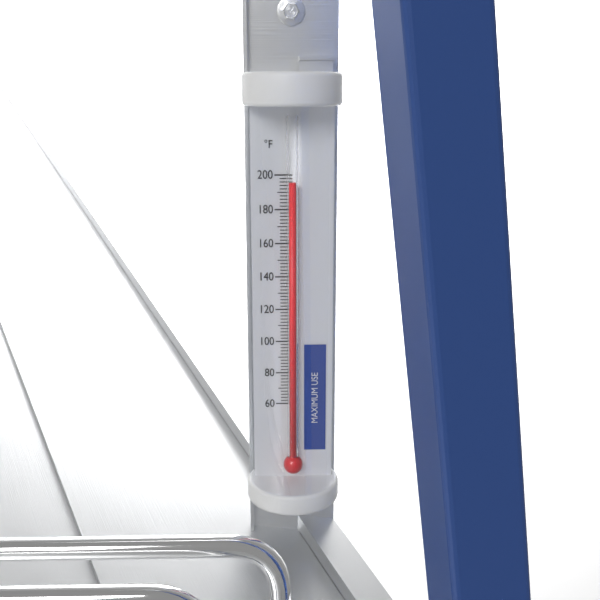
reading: 196 °F
